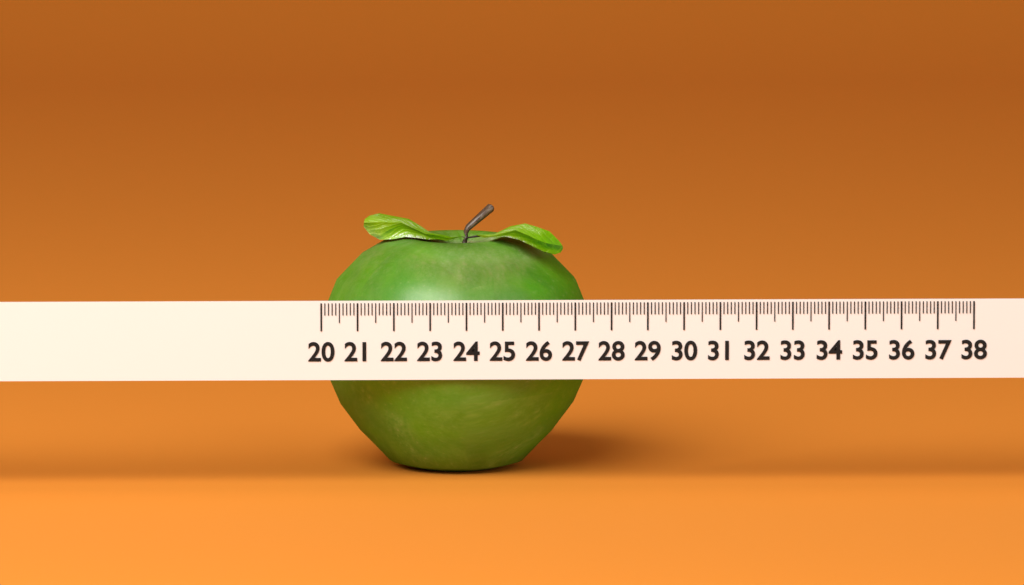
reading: 27.6 (no unit)
